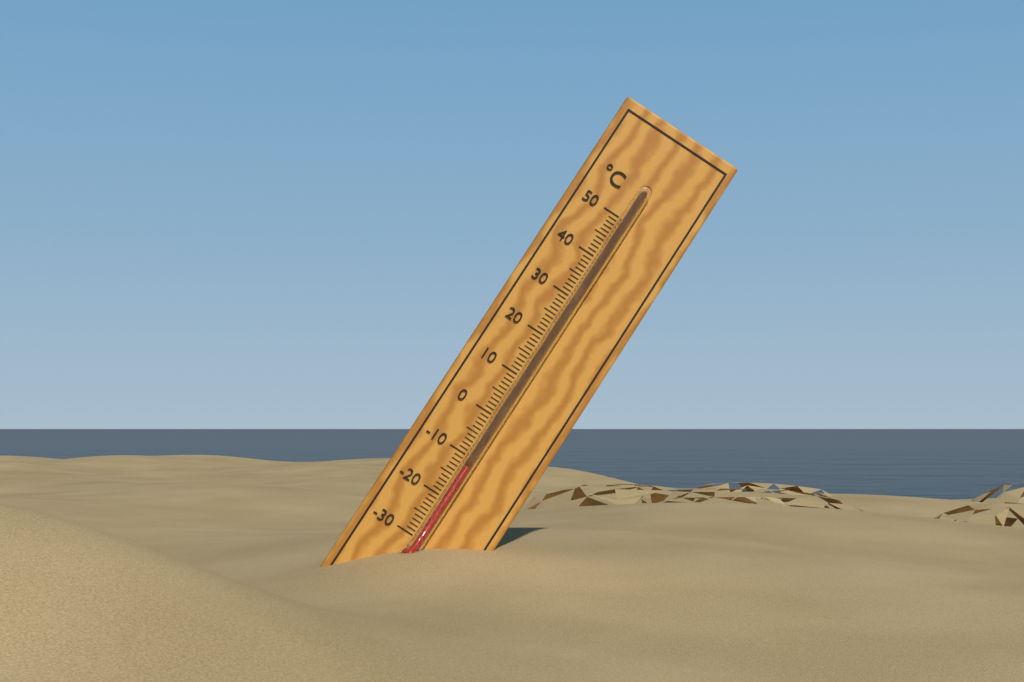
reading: -12 °C
